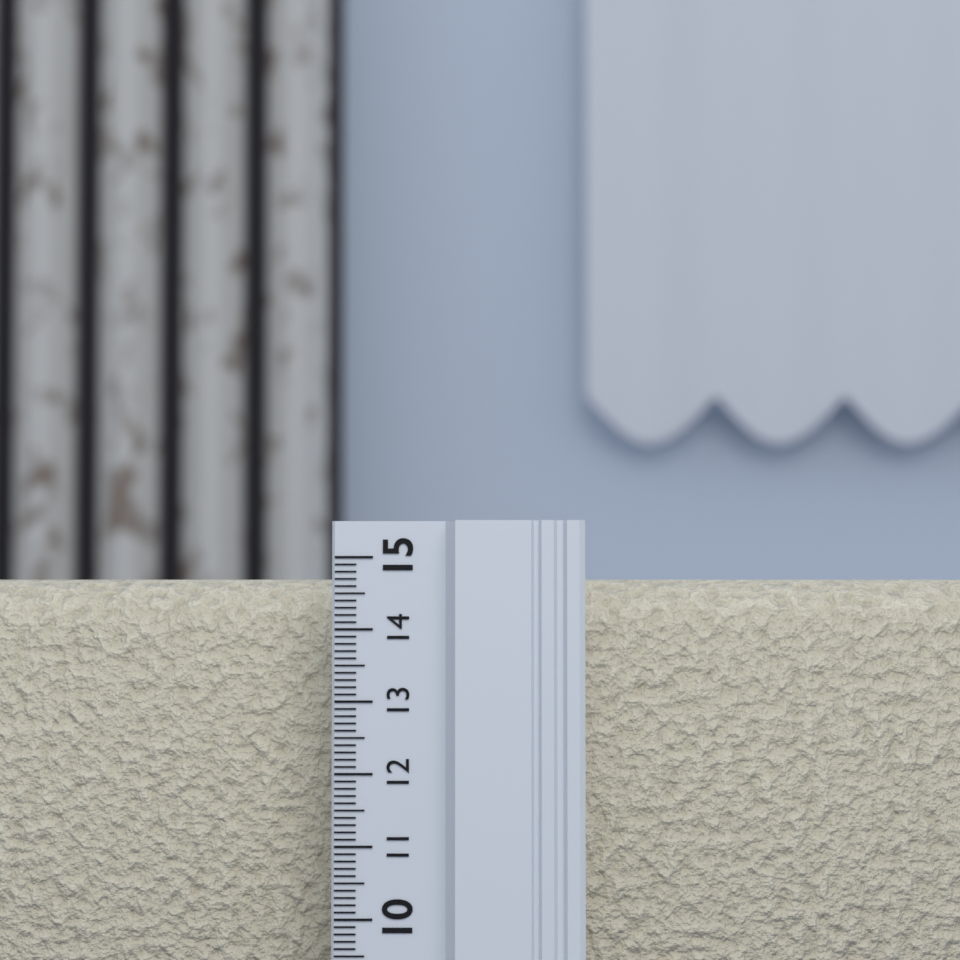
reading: 14.7 (no unit)
